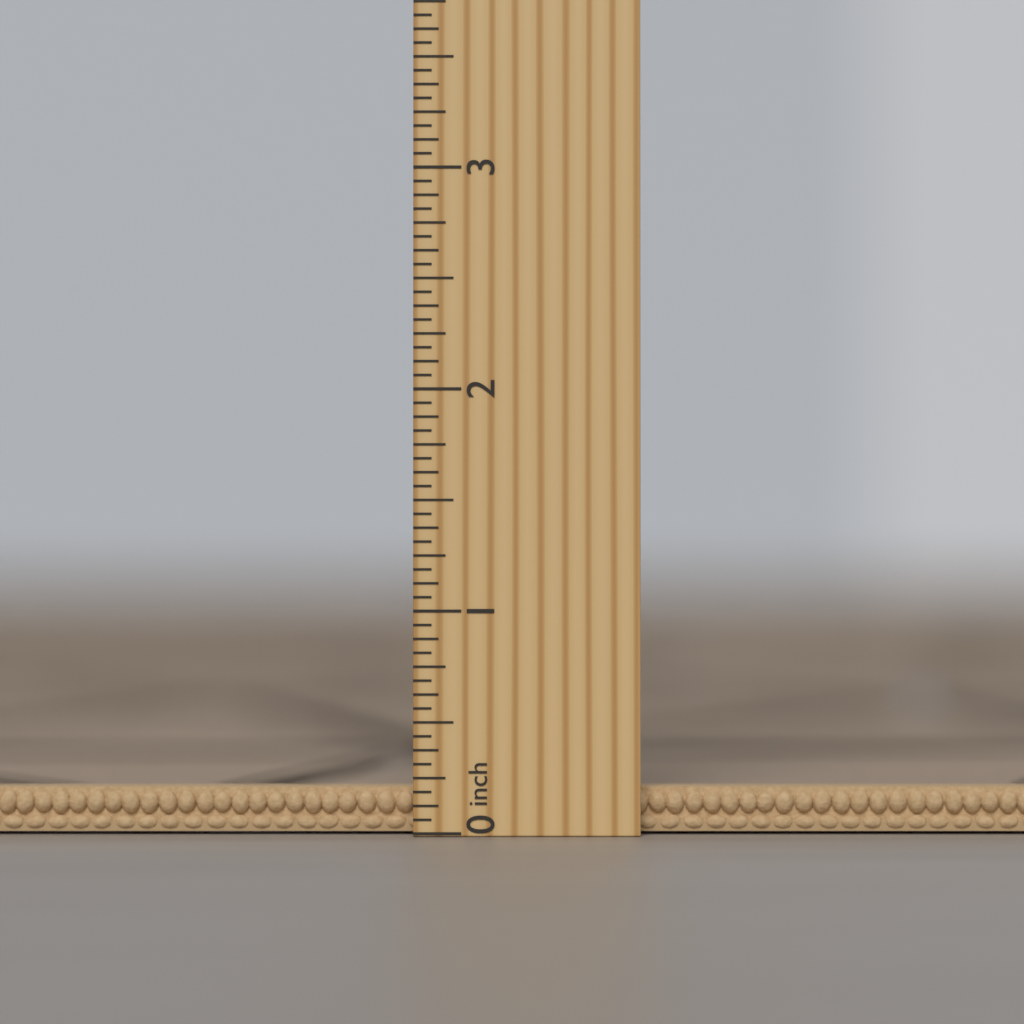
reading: 0.2000 inch
